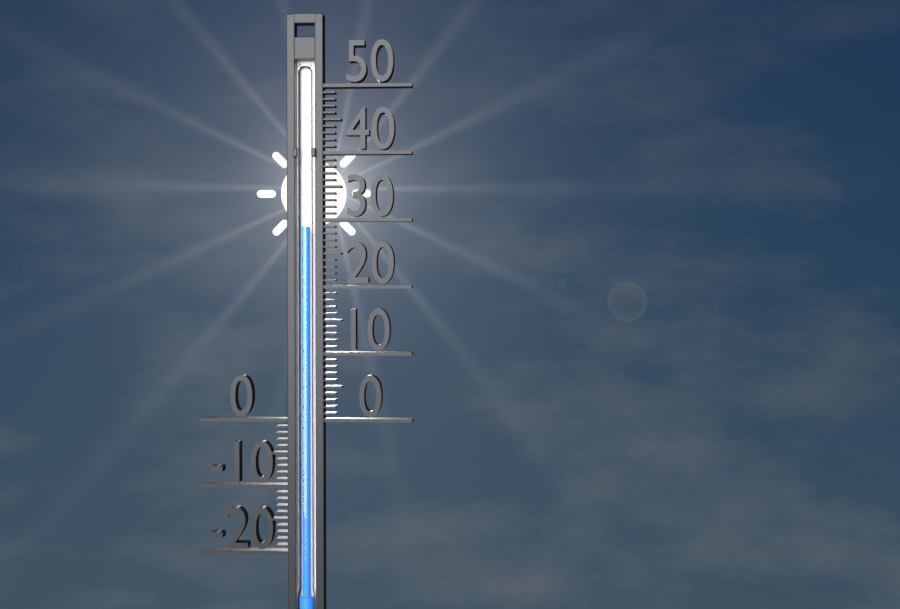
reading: 29 (no unit)
